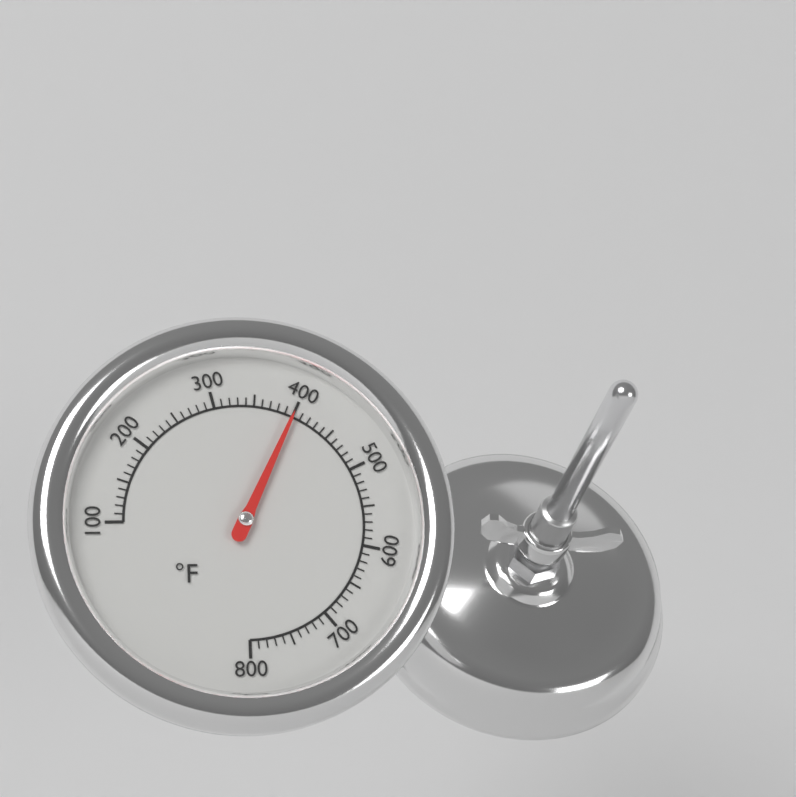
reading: 400 °F
